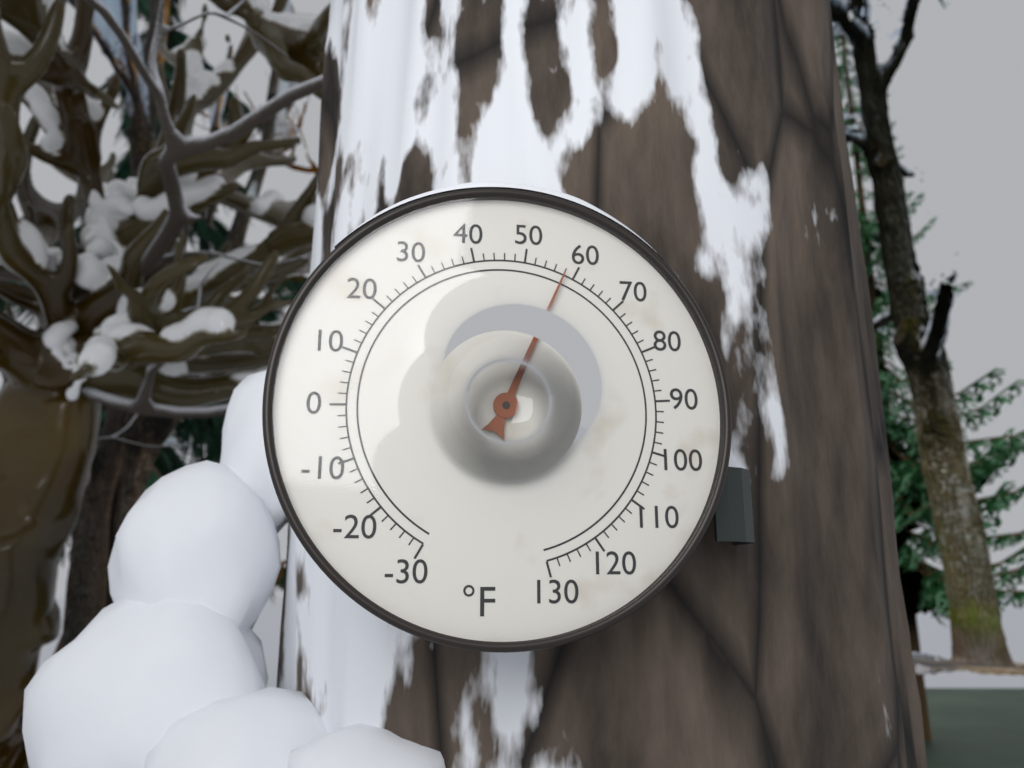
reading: 58 °F
